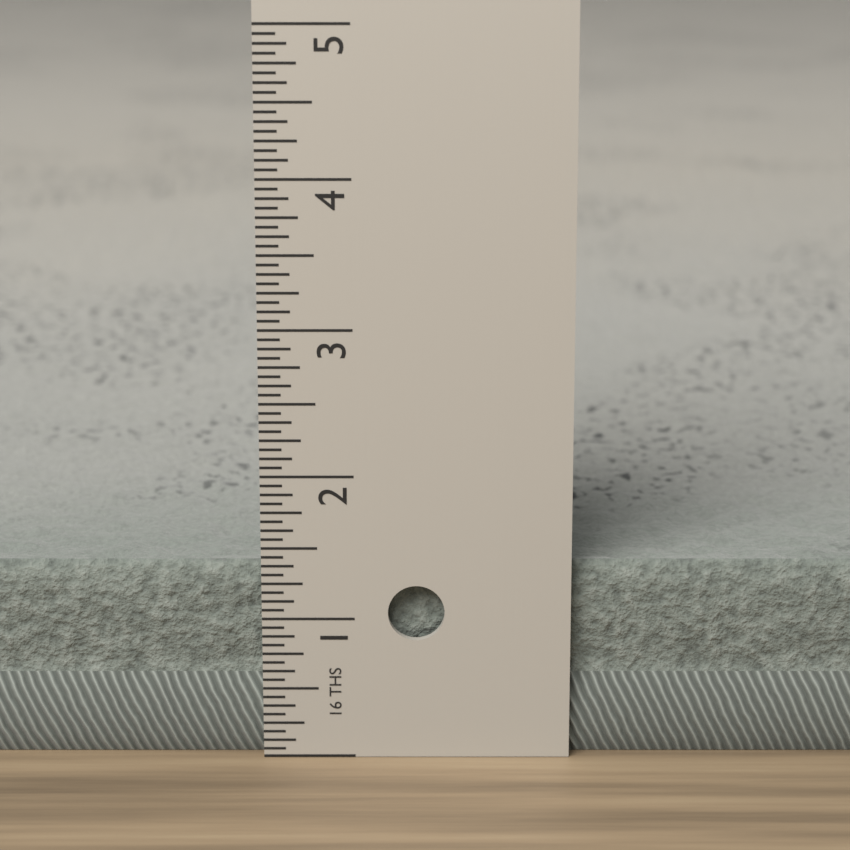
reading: 1.3750 in
